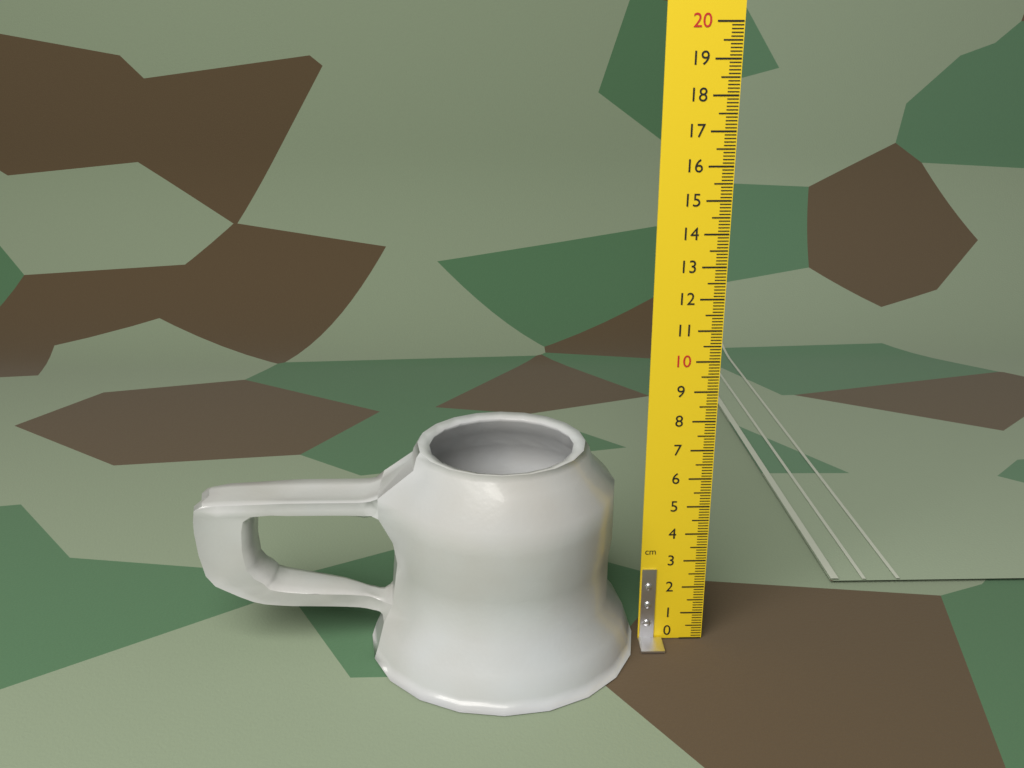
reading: 7.2 cm
